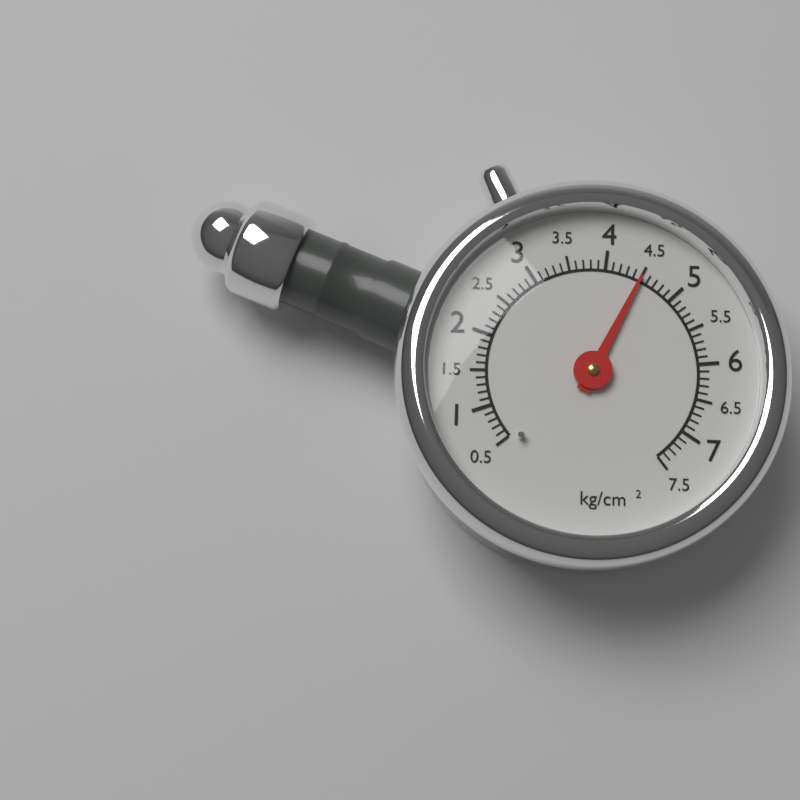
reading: 4.5 kg/cm²
